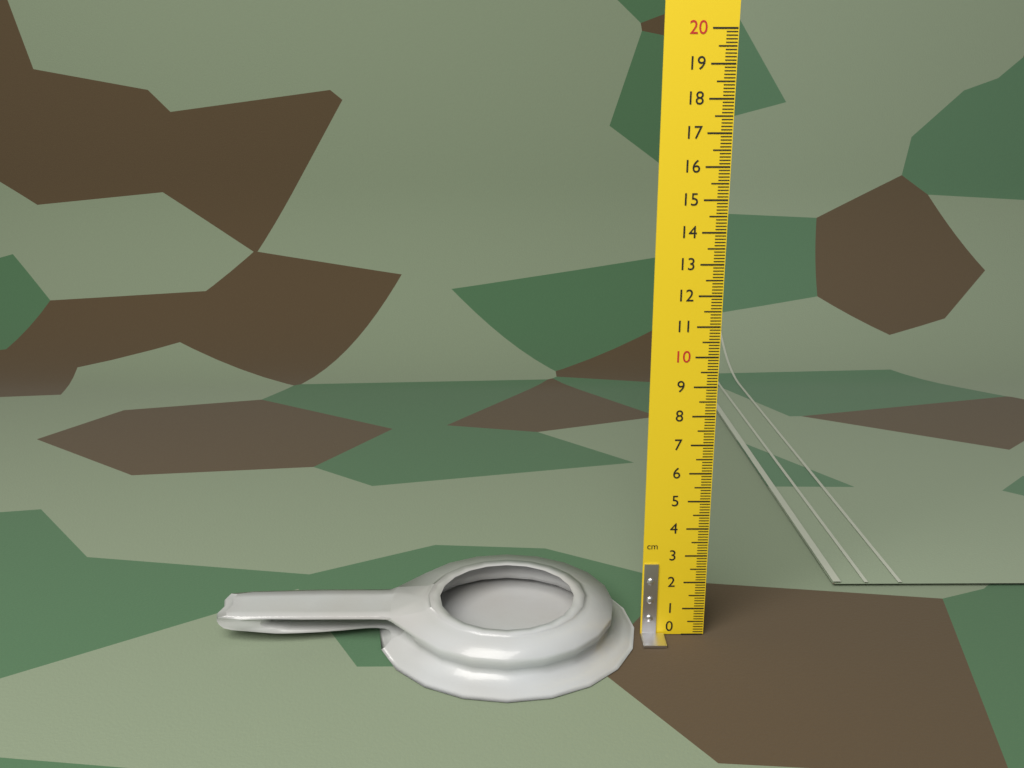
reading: 1.3 cm
